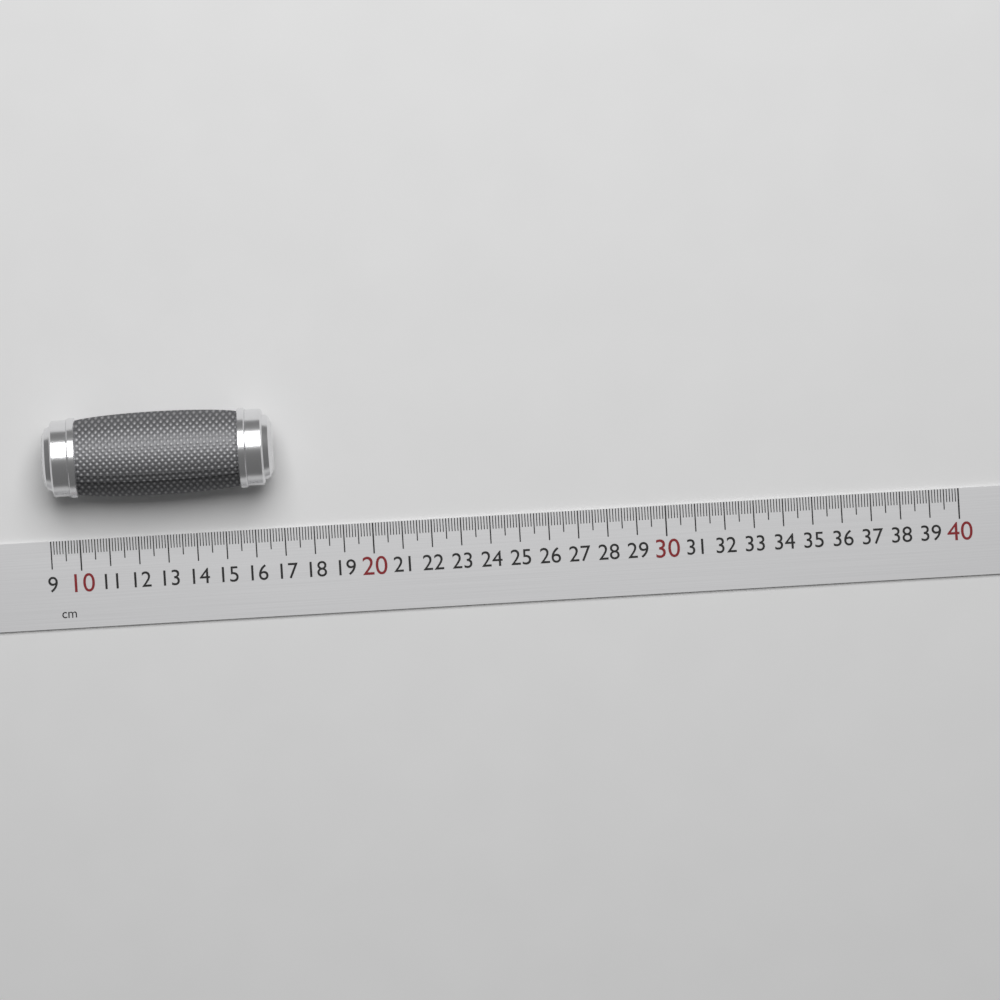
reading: 16.8 cm
